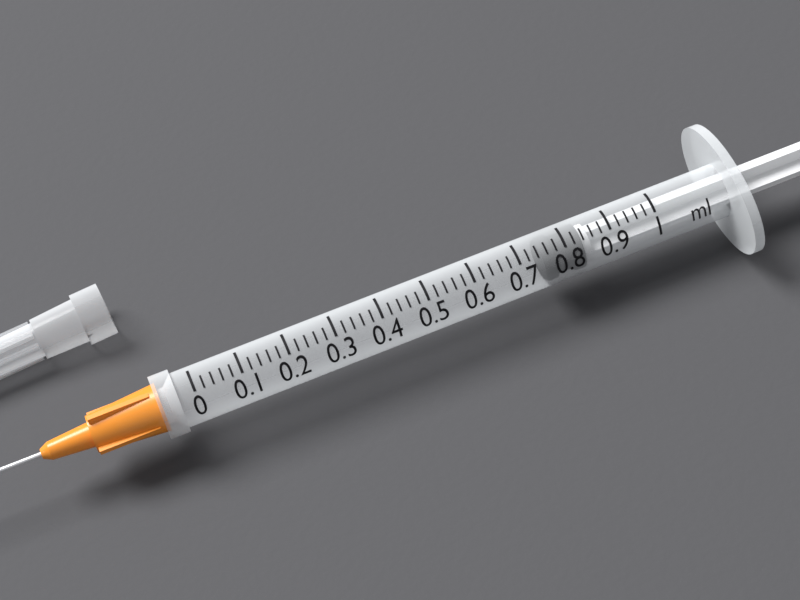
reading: 0.75 ml
